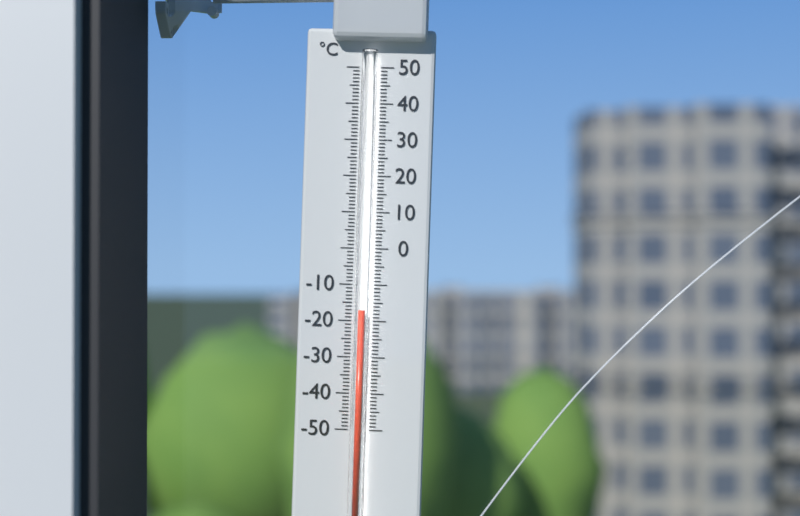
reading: -17 °C
